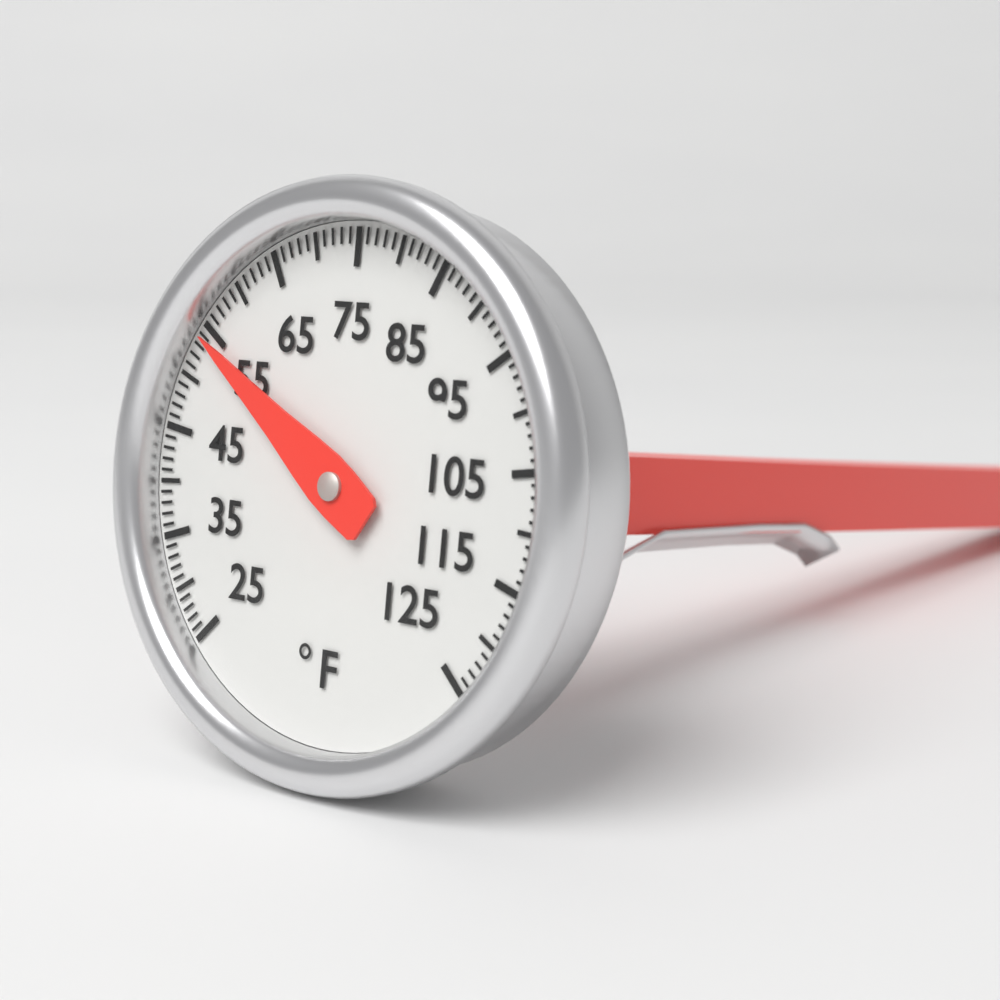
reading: 54 °F
